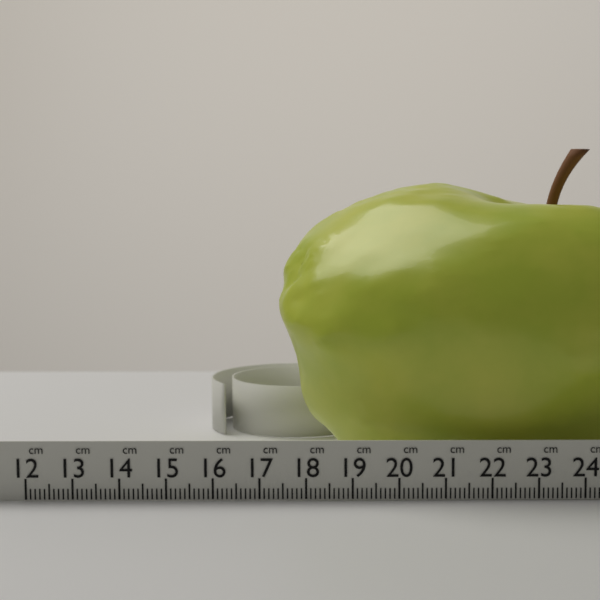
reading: 17.3 cm
